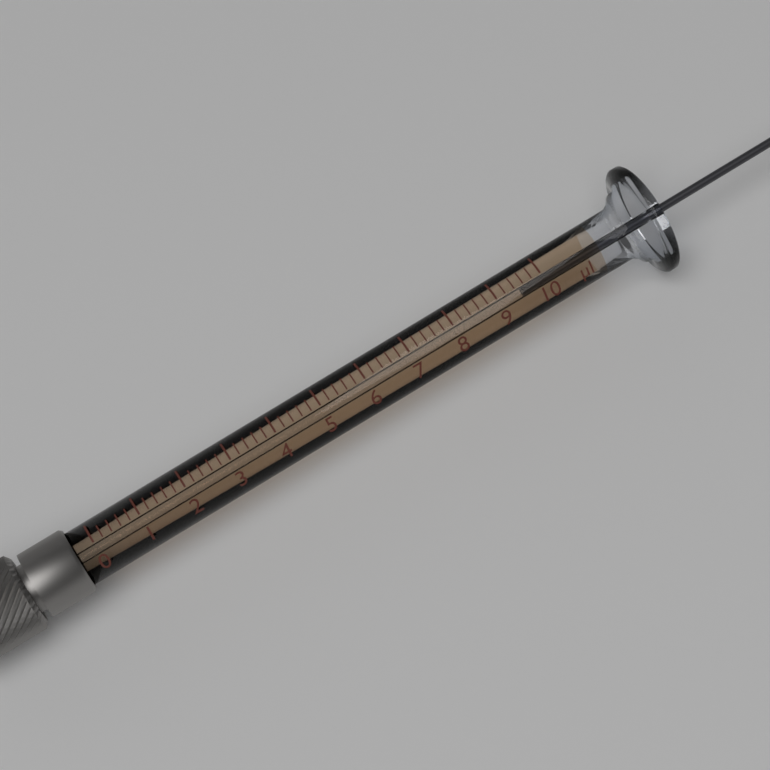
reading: 9.6 µl
